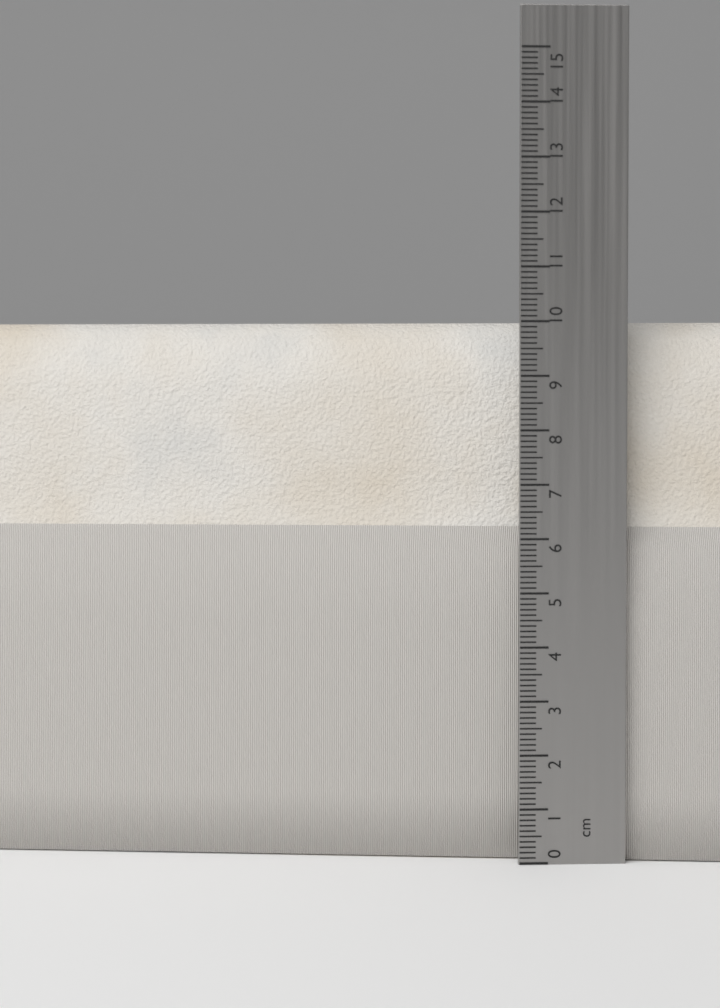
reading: 10.0 cm
